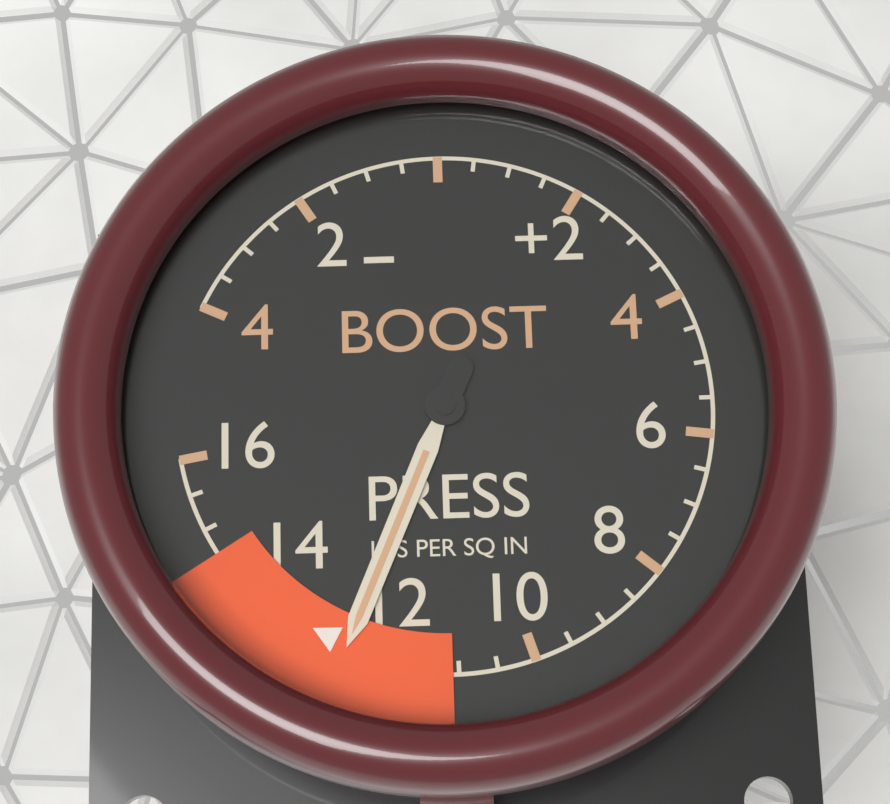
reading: 12.5 psi
